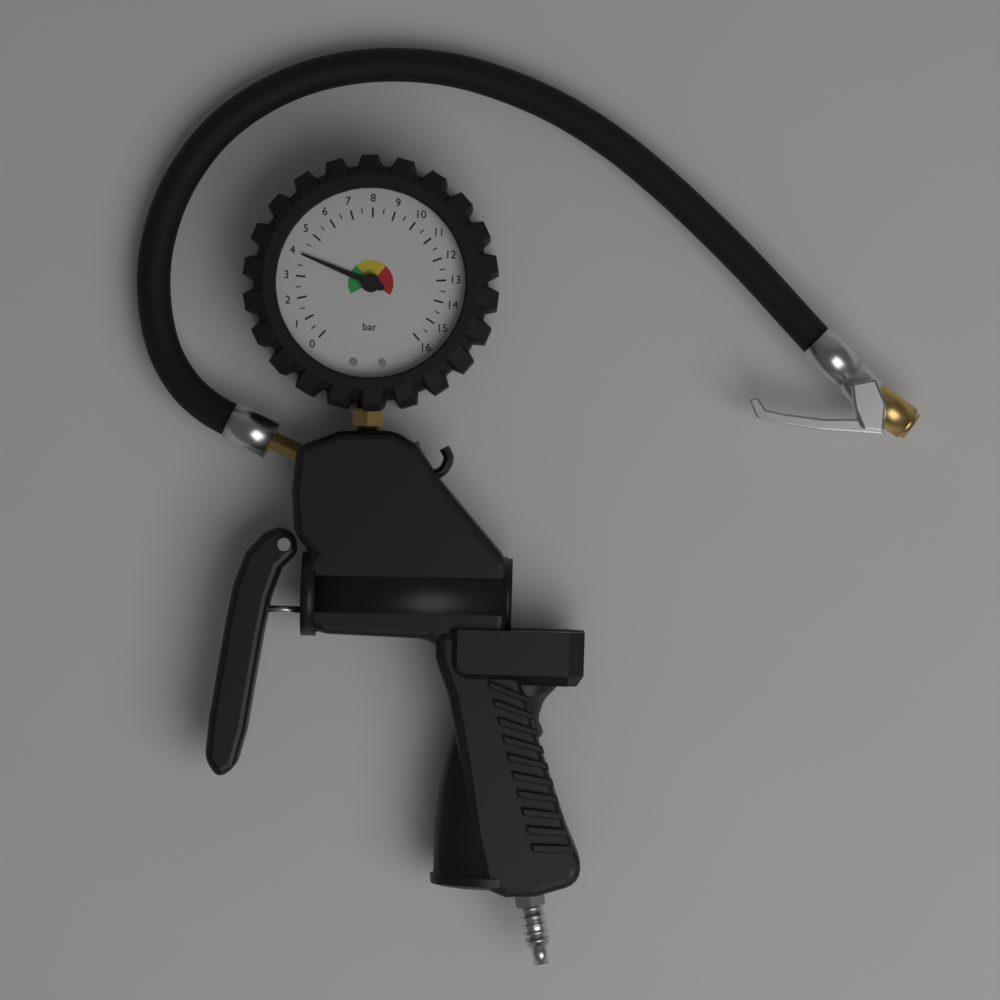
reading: 4.0 bar
